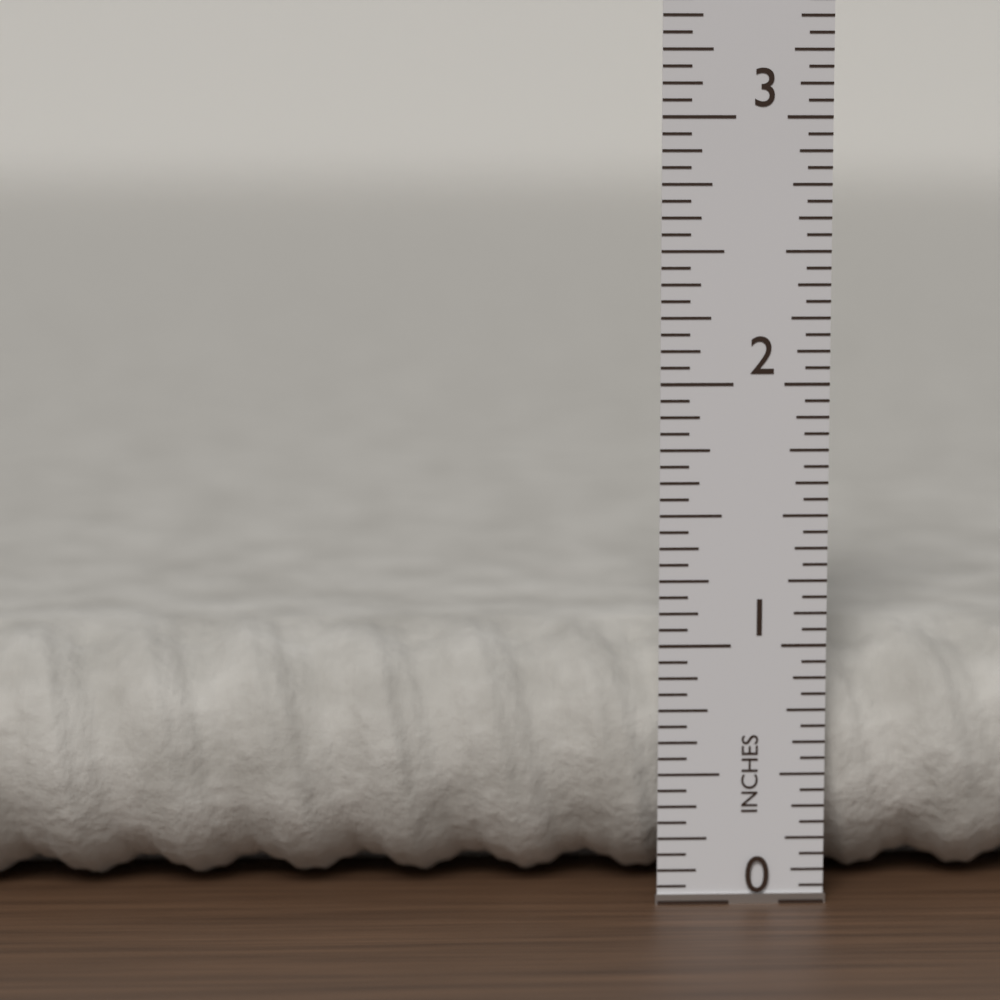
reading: 1.0000 in
